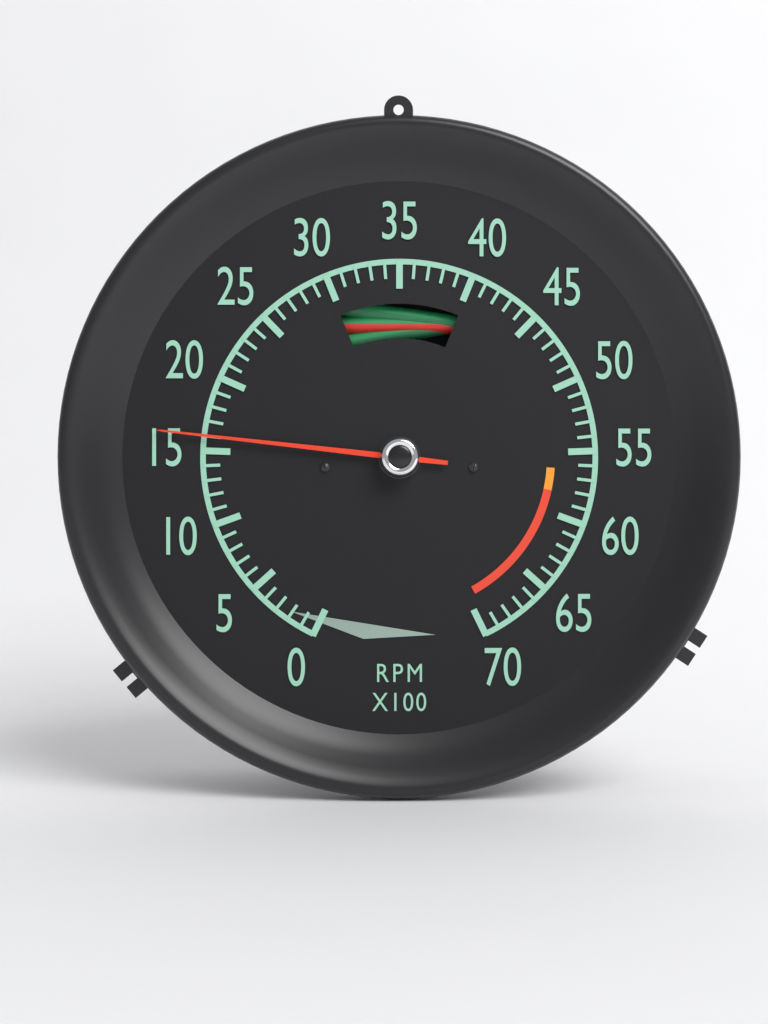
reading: 16 RPM x100
